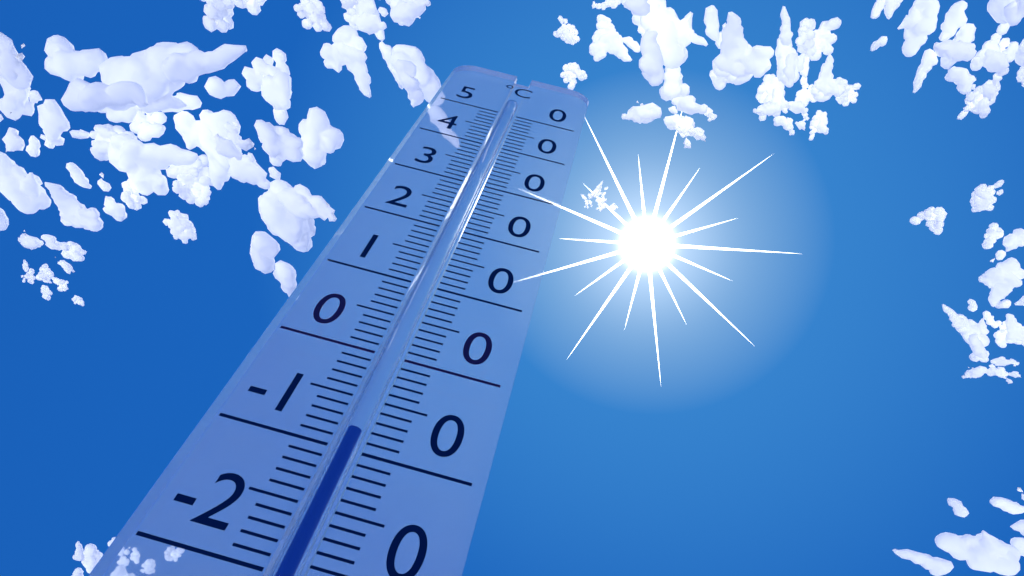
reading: -8 °C
